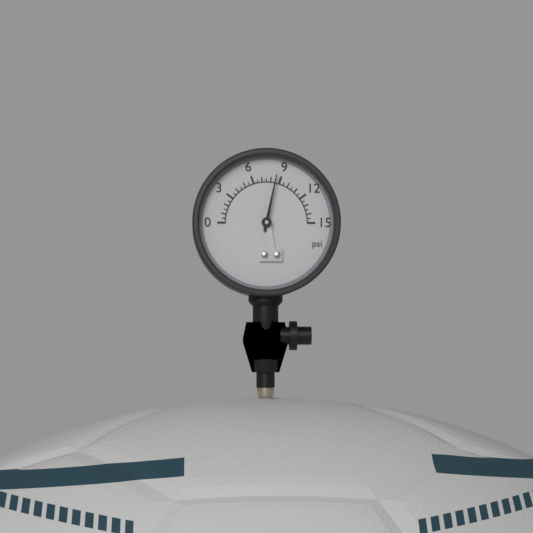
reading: 8.5 psi
